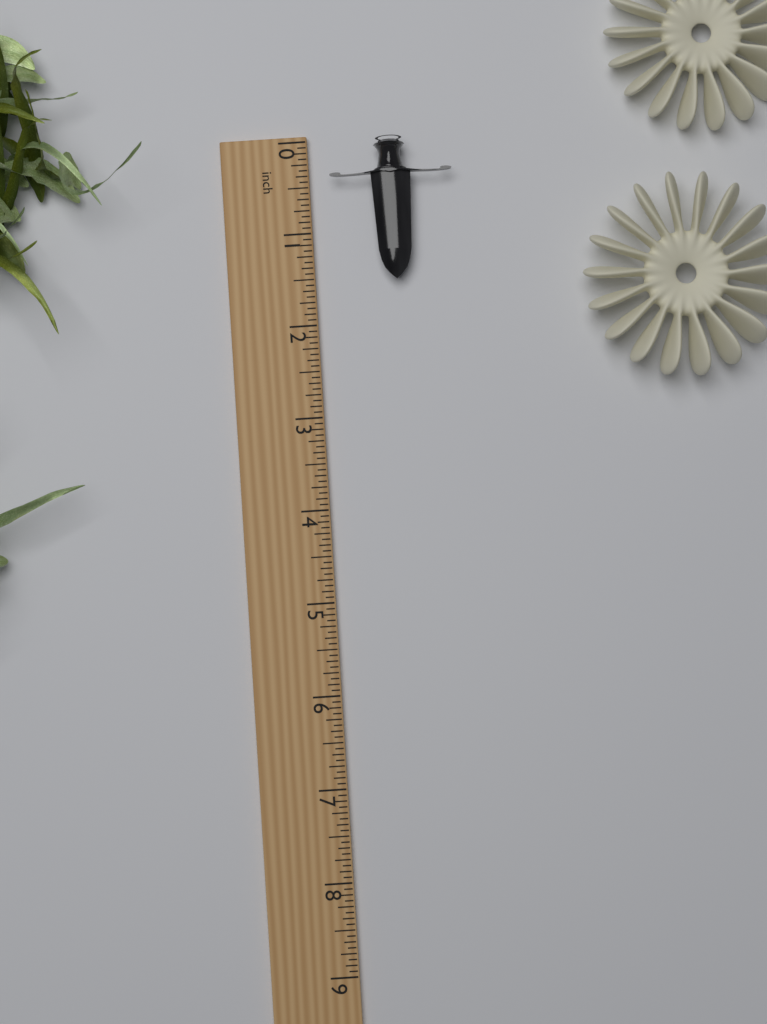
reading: 1.5625 inch
